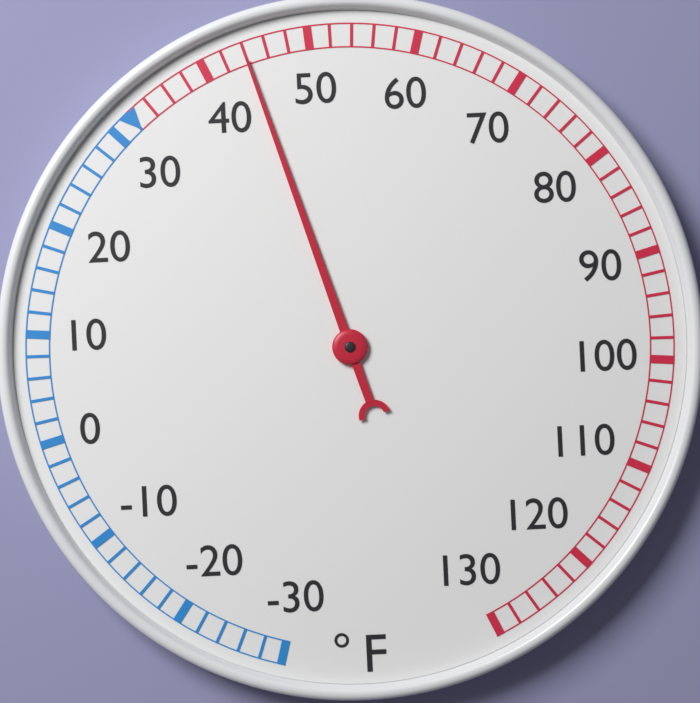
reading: 44 °F
